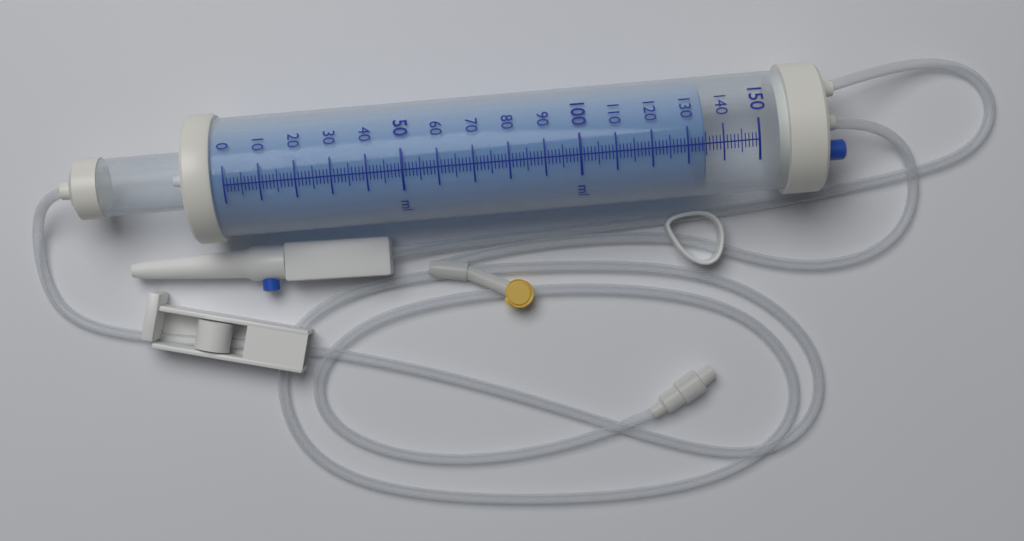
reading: 135 ml
